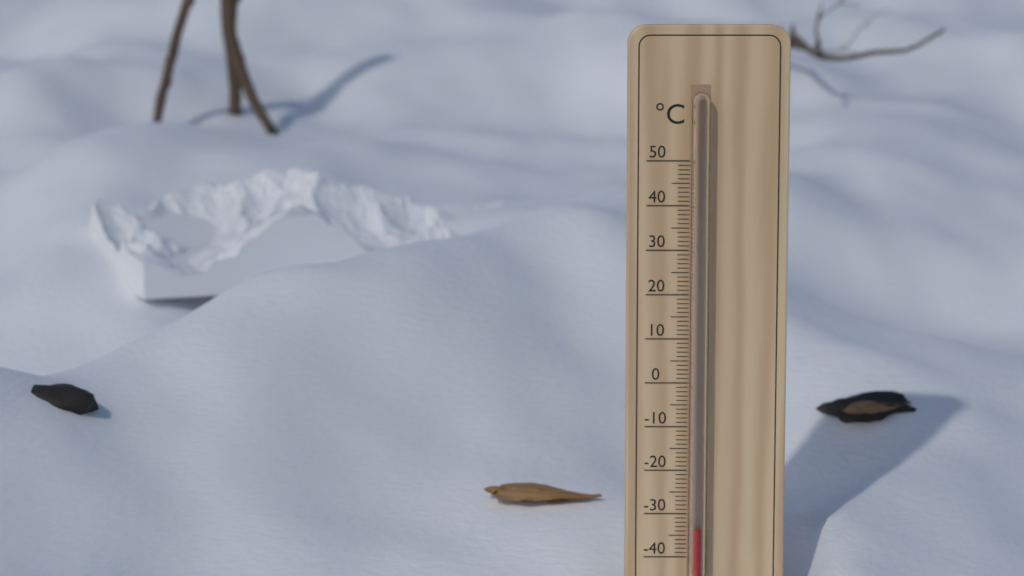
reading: -33 °C
